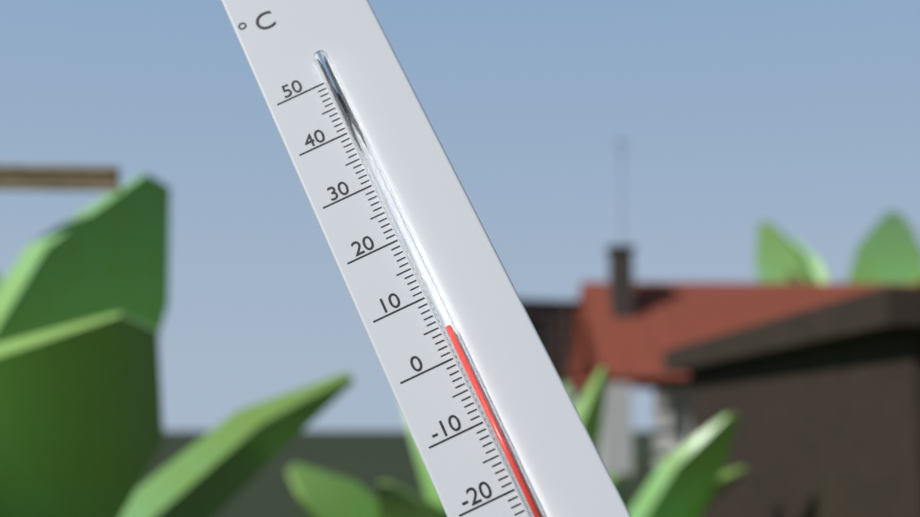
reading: 4 °C
